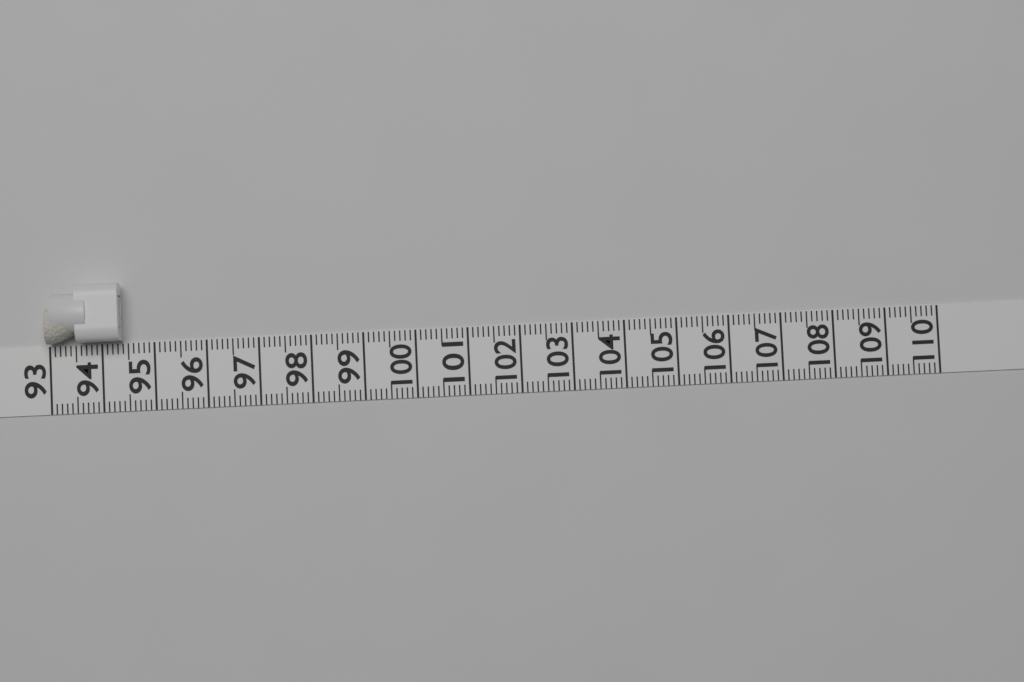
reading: 94.4 (no unit)
